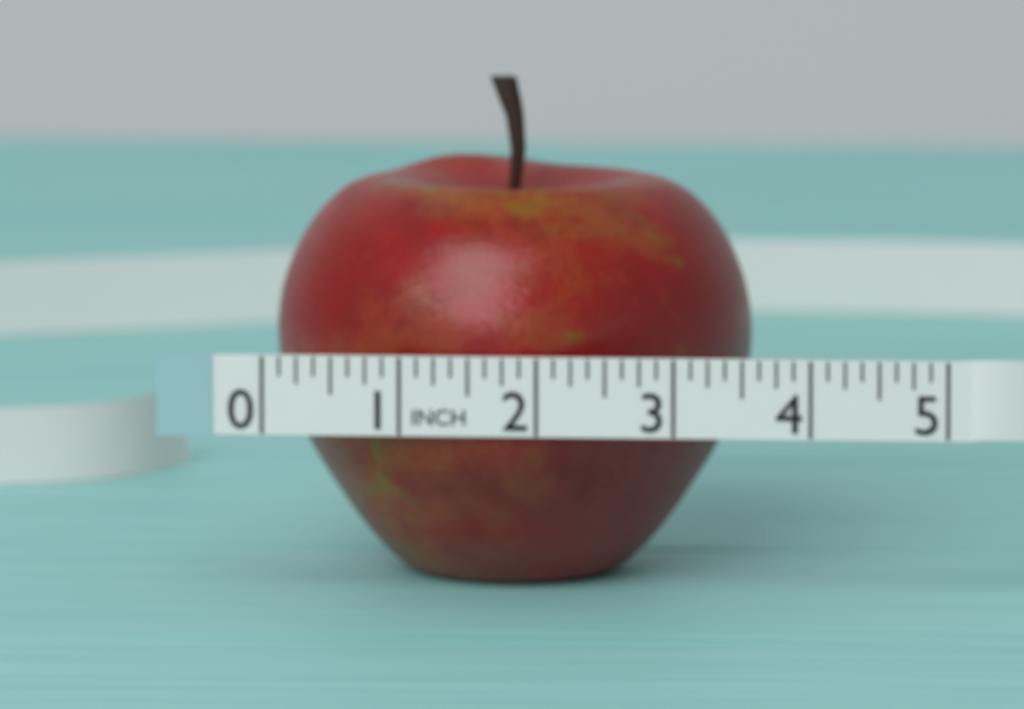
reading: 3.500 in
